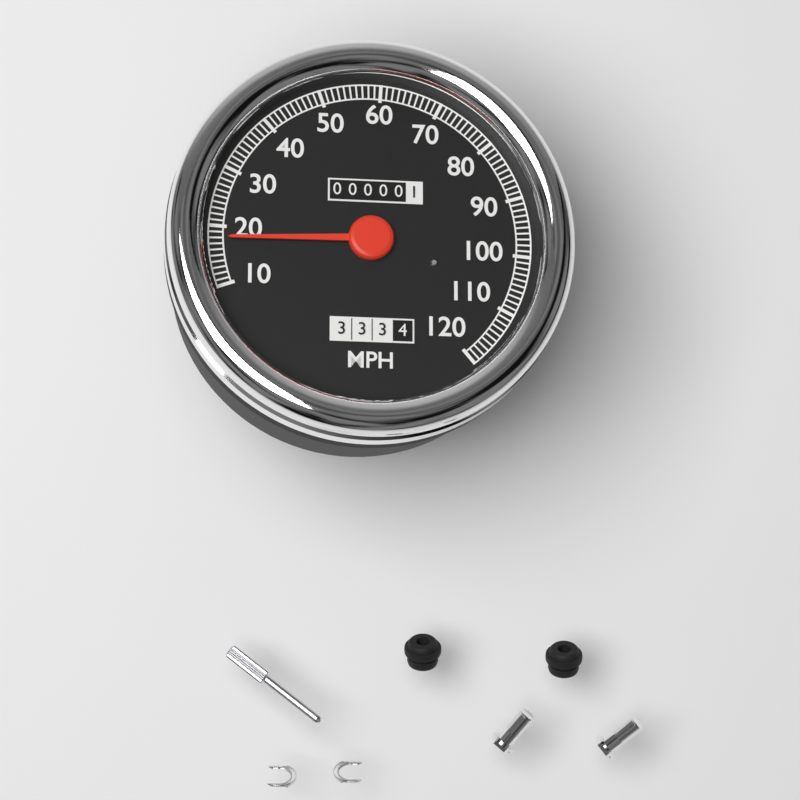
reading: 18 MPH
